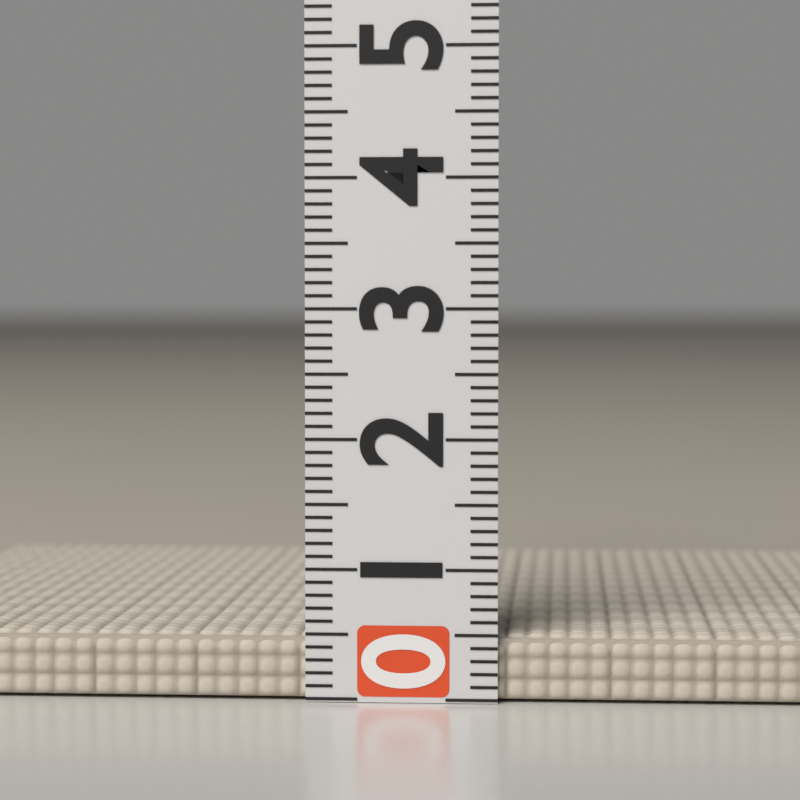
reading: 0.5 (no unit)
